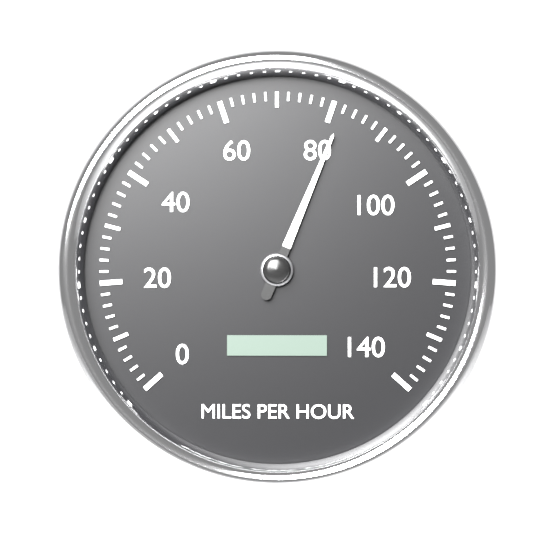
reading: 82 mph
